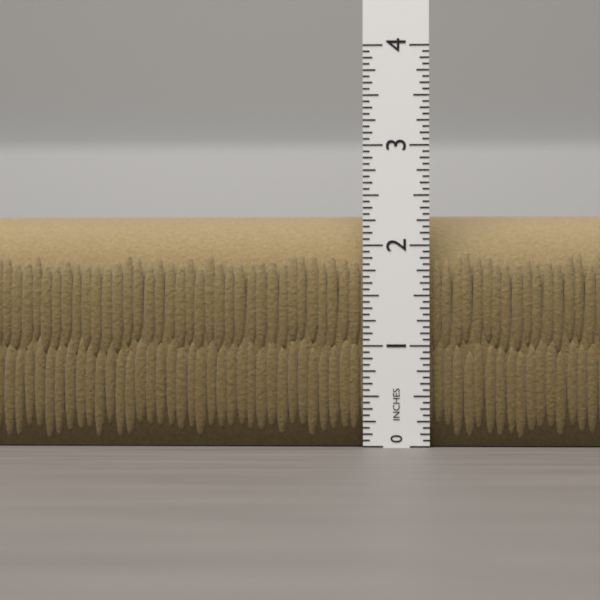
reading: 2.3750 in
